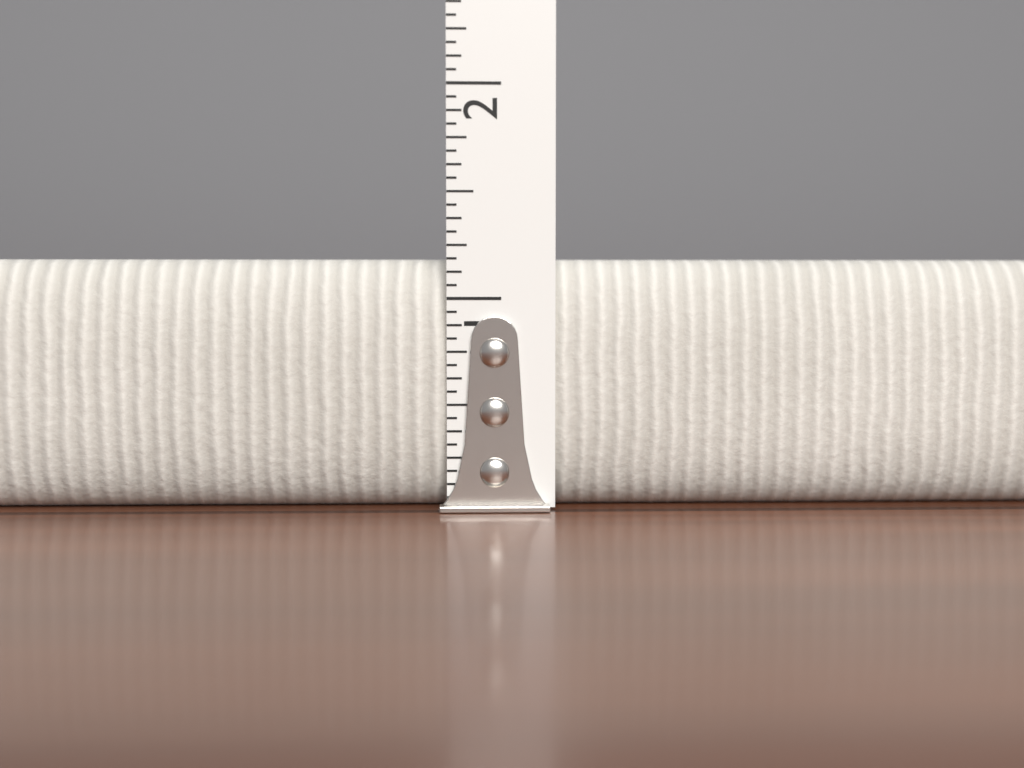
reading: 1.1875 in
